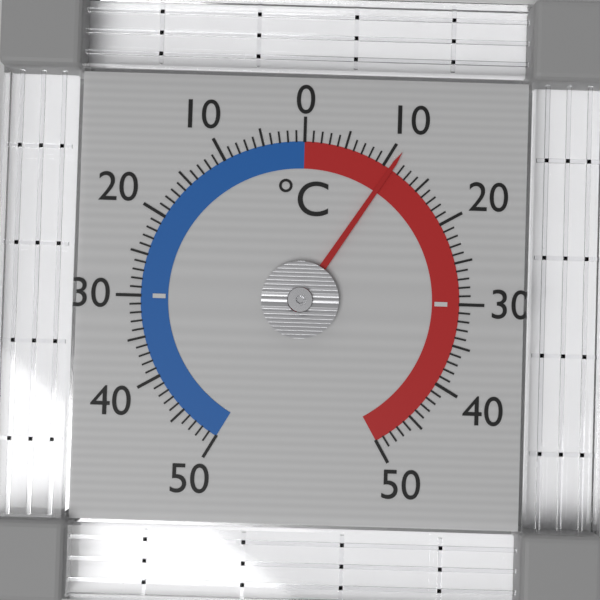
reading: 11 °C
